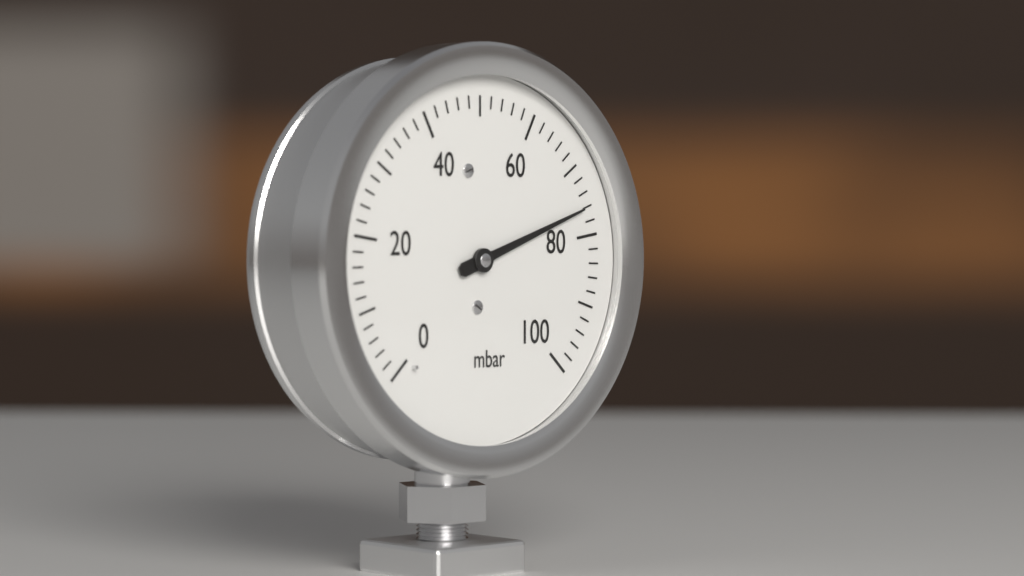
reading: 76 mbar
